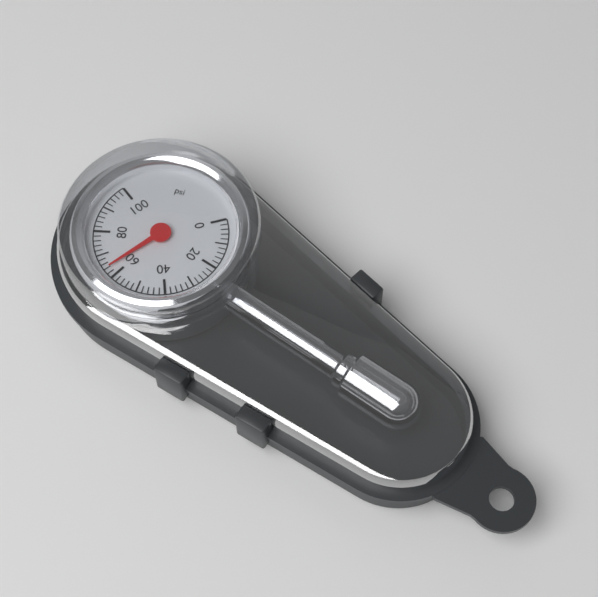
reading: 64 psi
